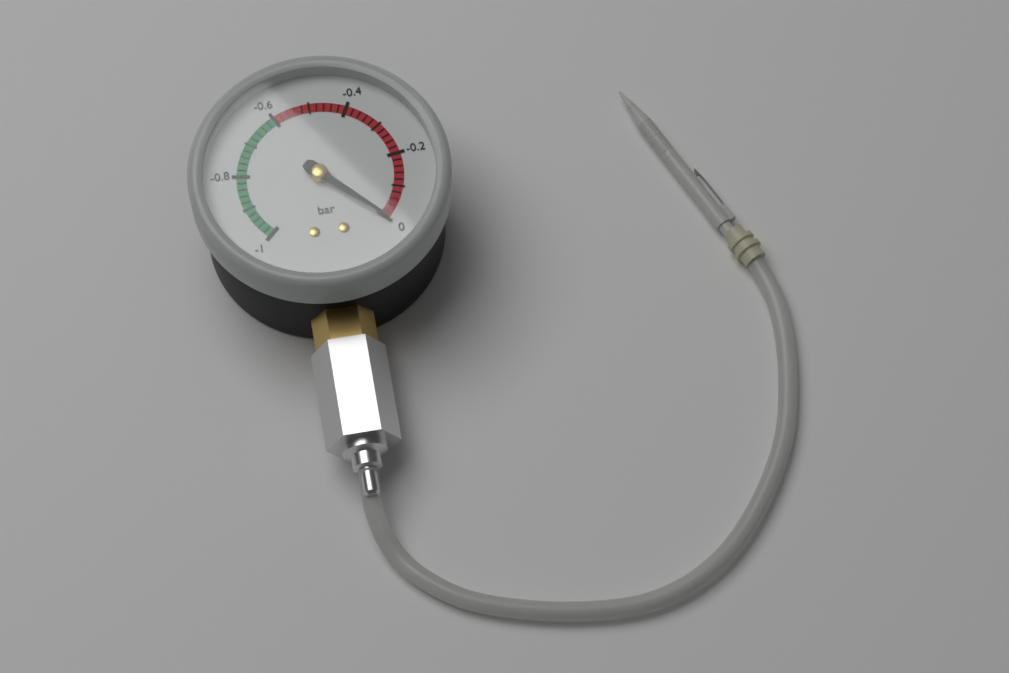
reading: 0.00 bar
